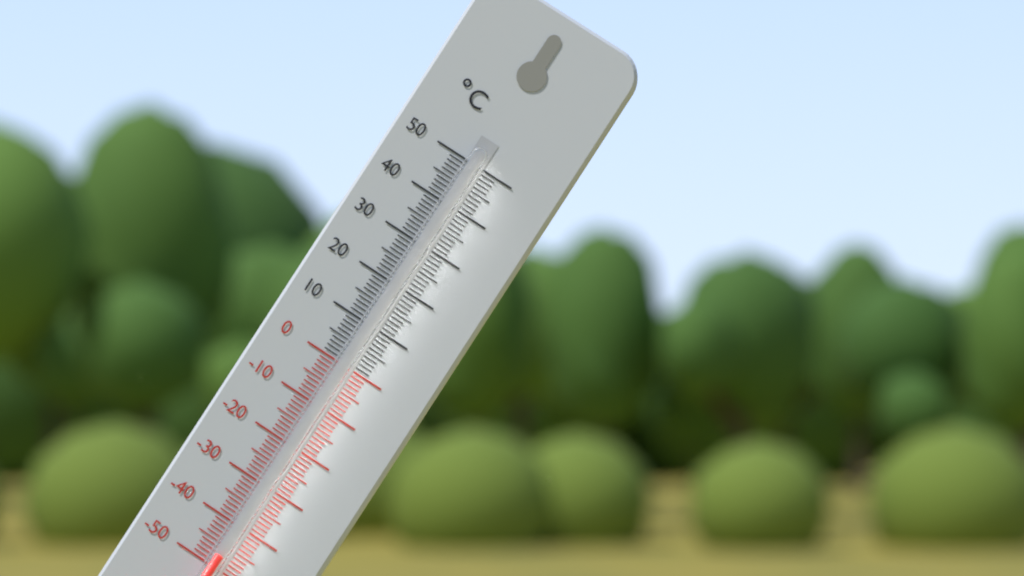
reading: -47 °C
